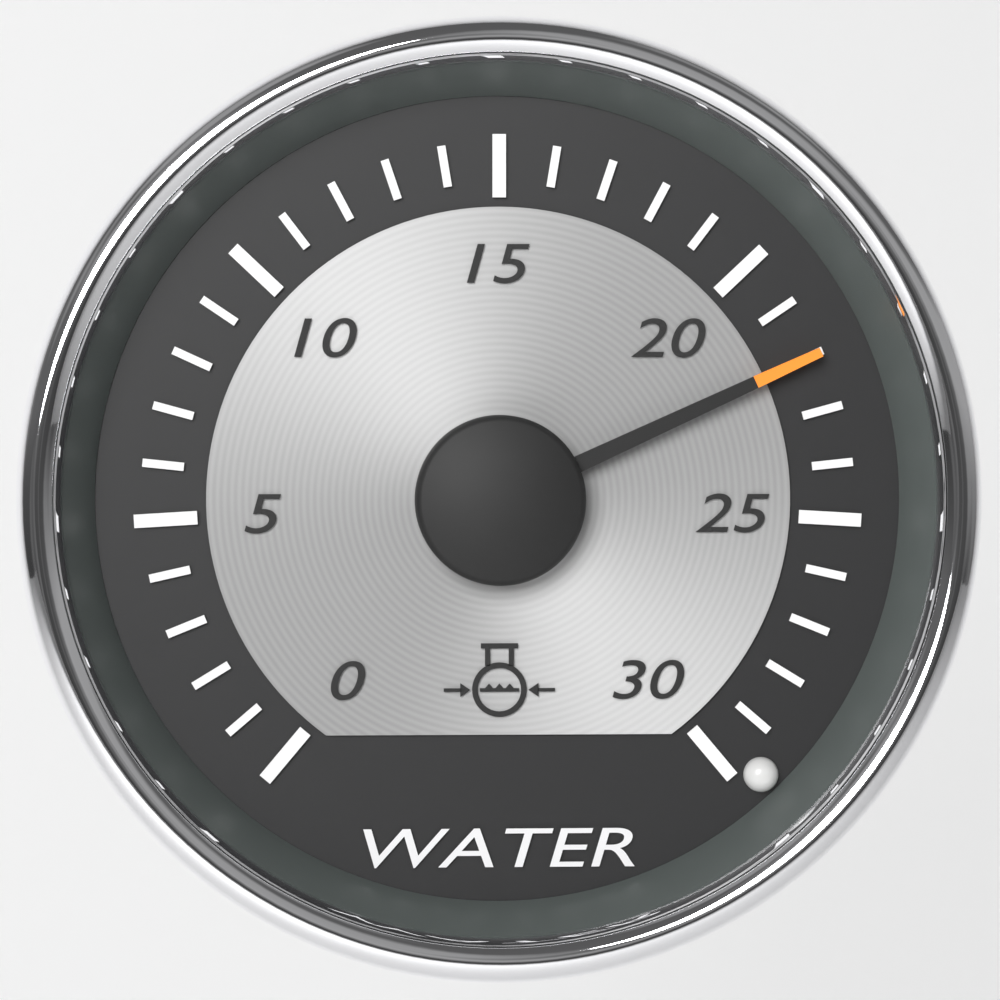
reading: 22 (no unit)
